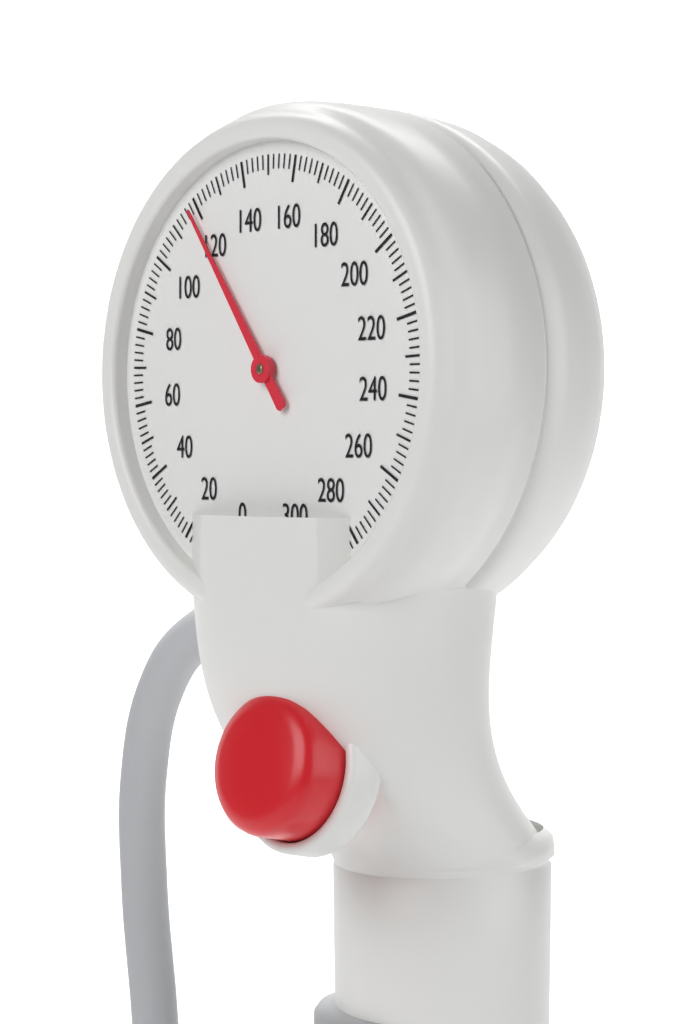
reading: 118 mmHg
